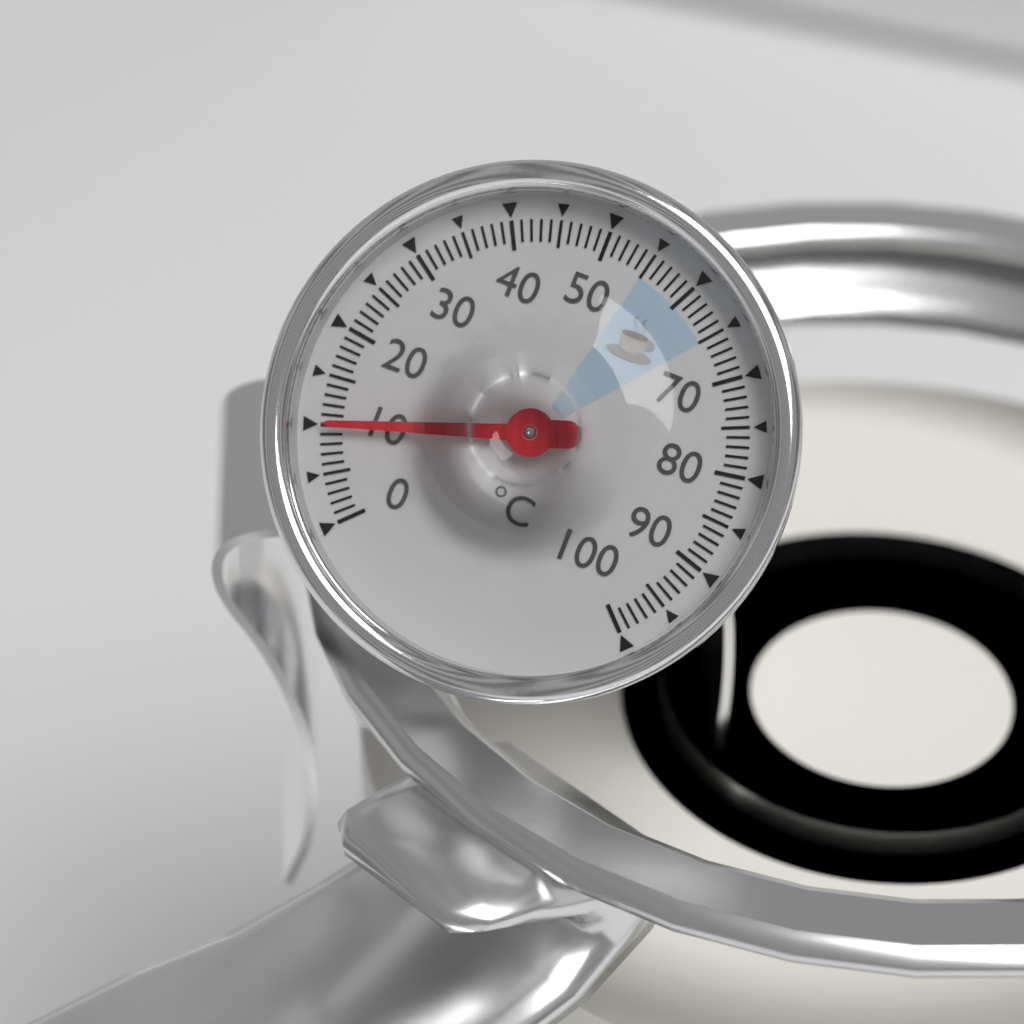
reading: 10 °C
